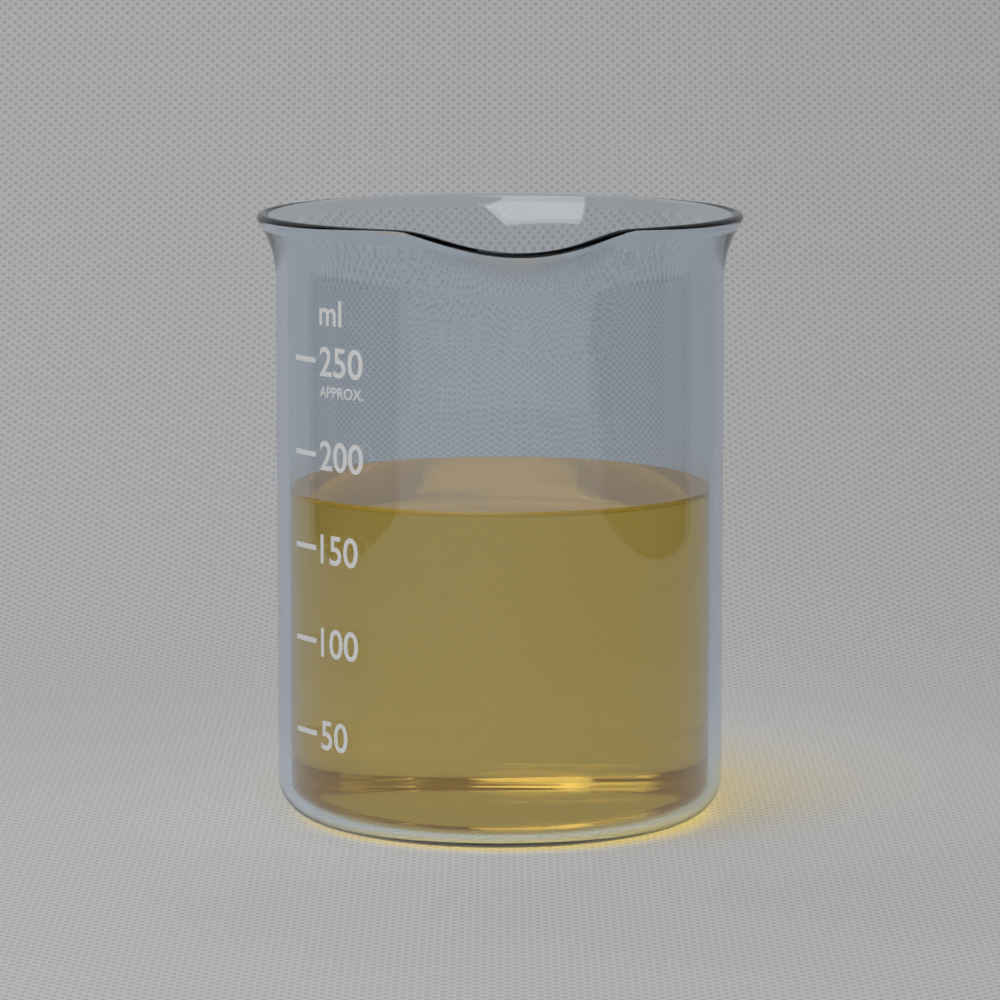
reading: 175 ml
